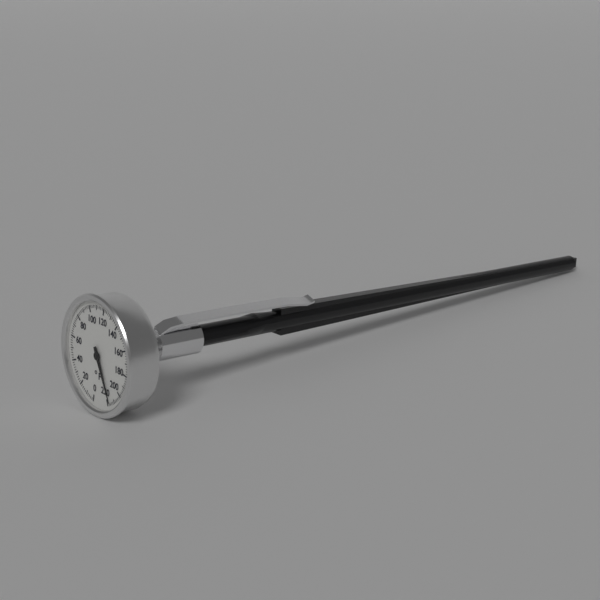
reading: 216 °F
